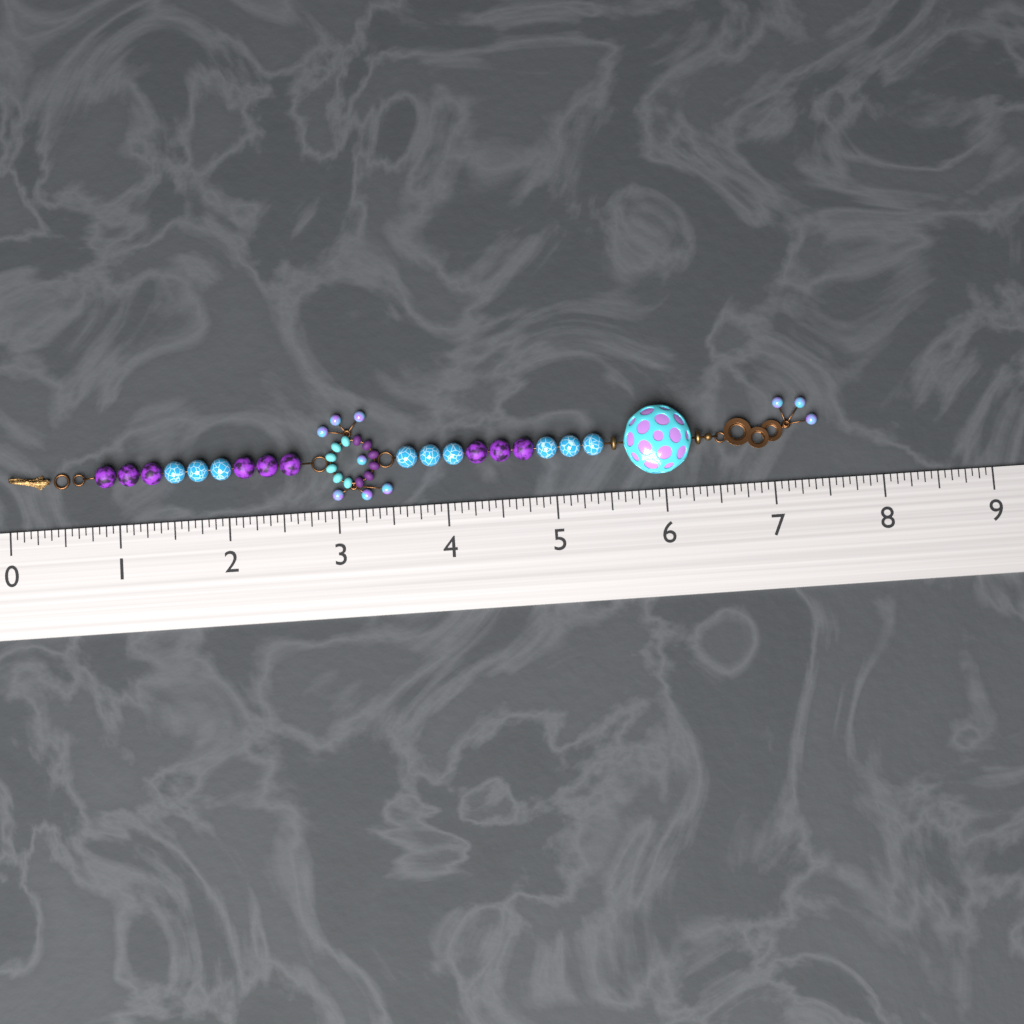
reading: 7.4375 (no unit)
